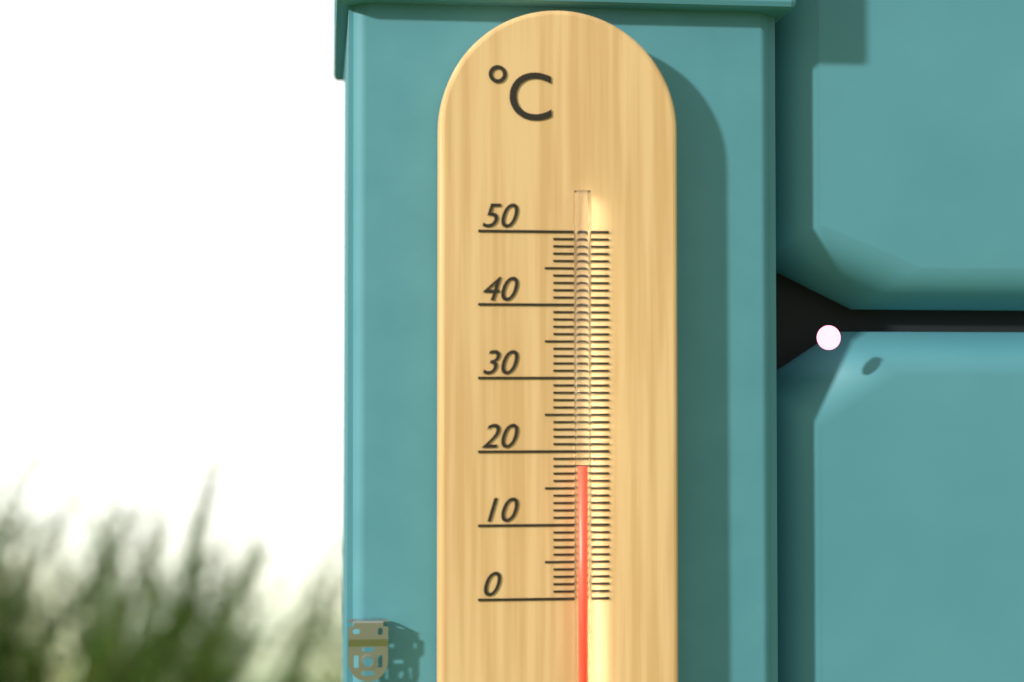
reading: 18 °C
